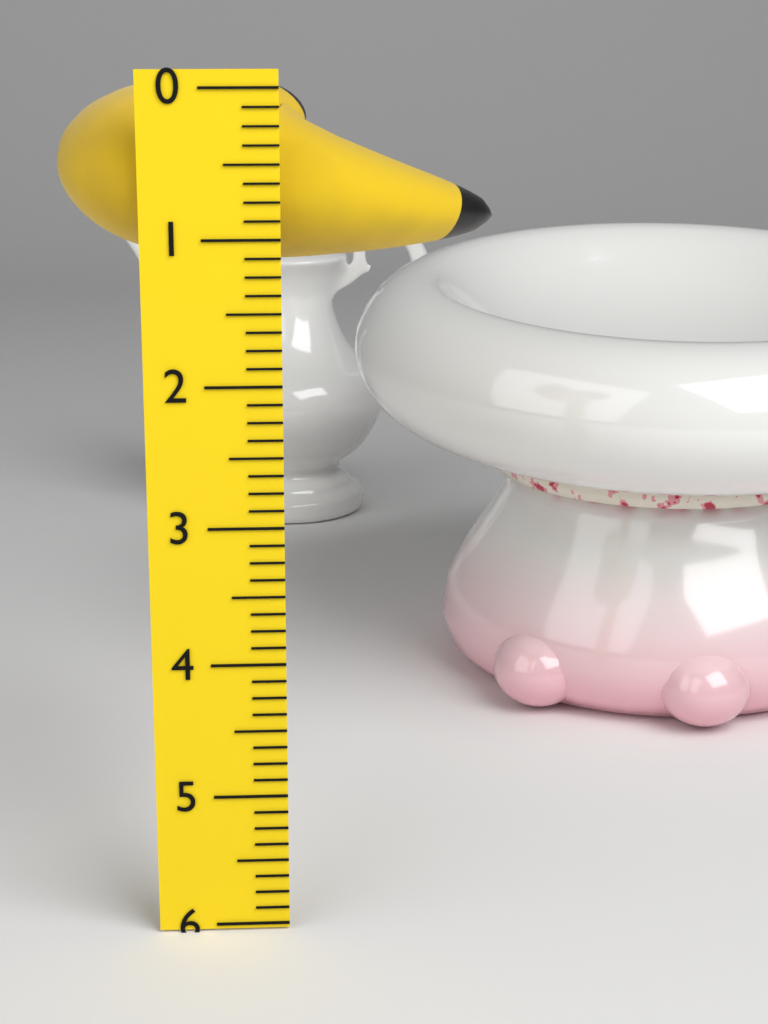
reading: 1.250 (no unit)
